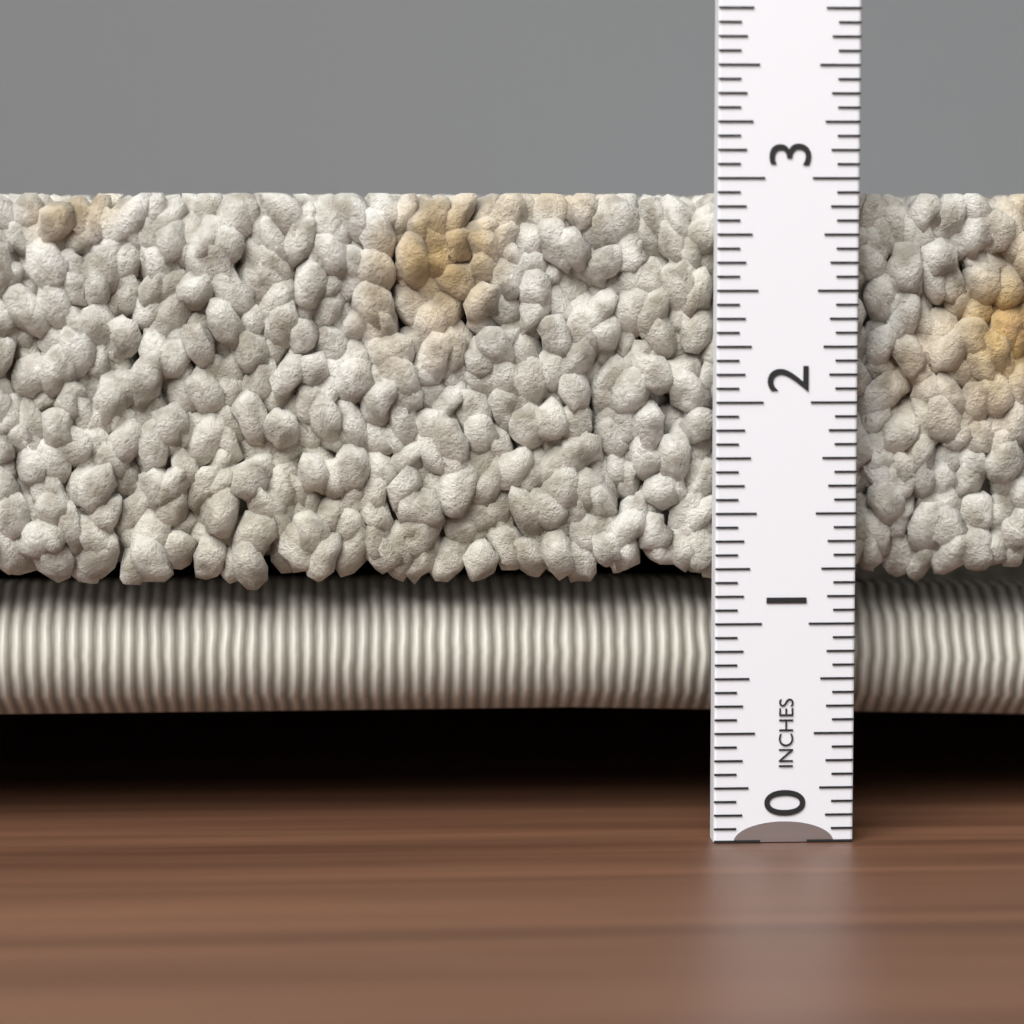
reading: 2.9375 in
